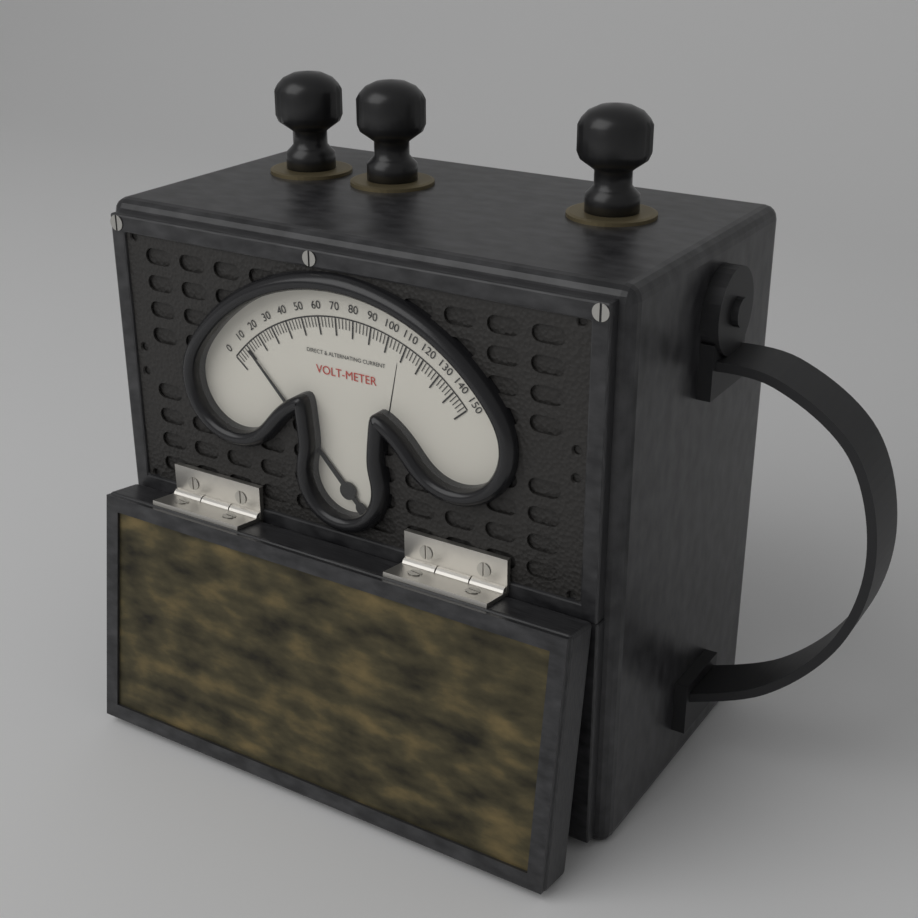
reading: 10 V
